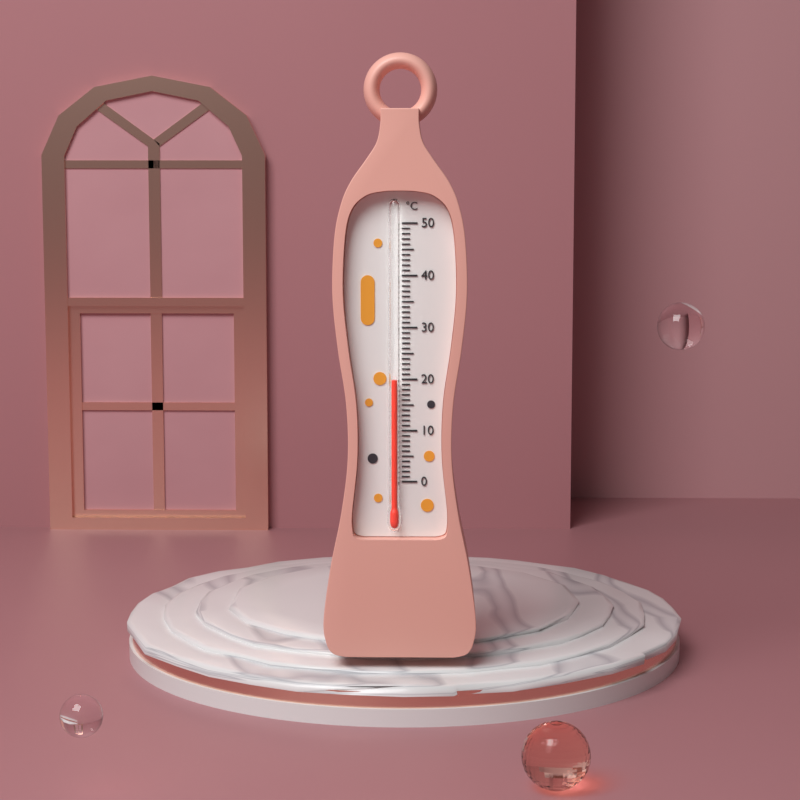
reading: 20 °C
